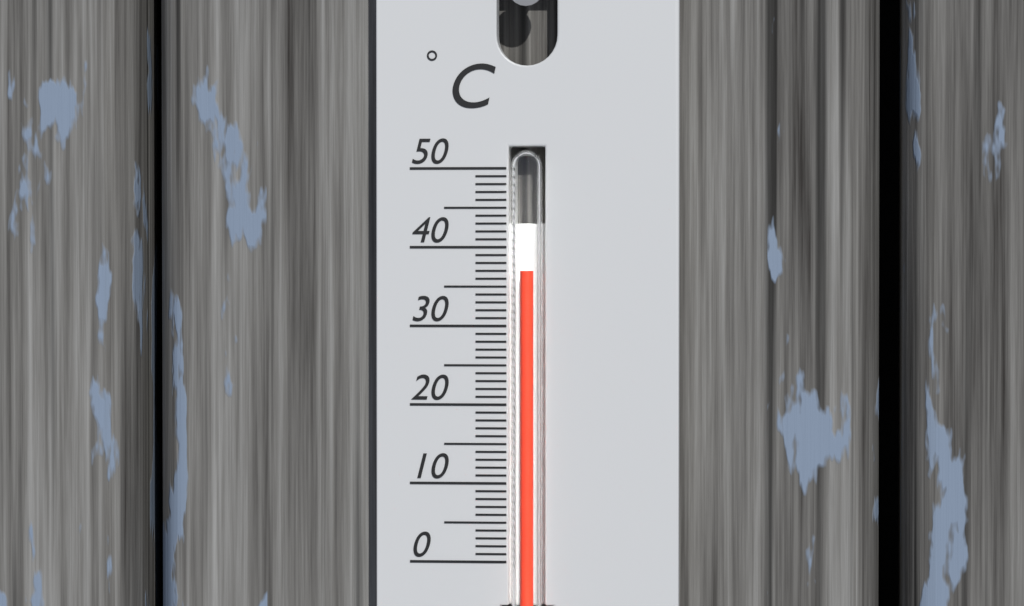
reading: 37 °C
